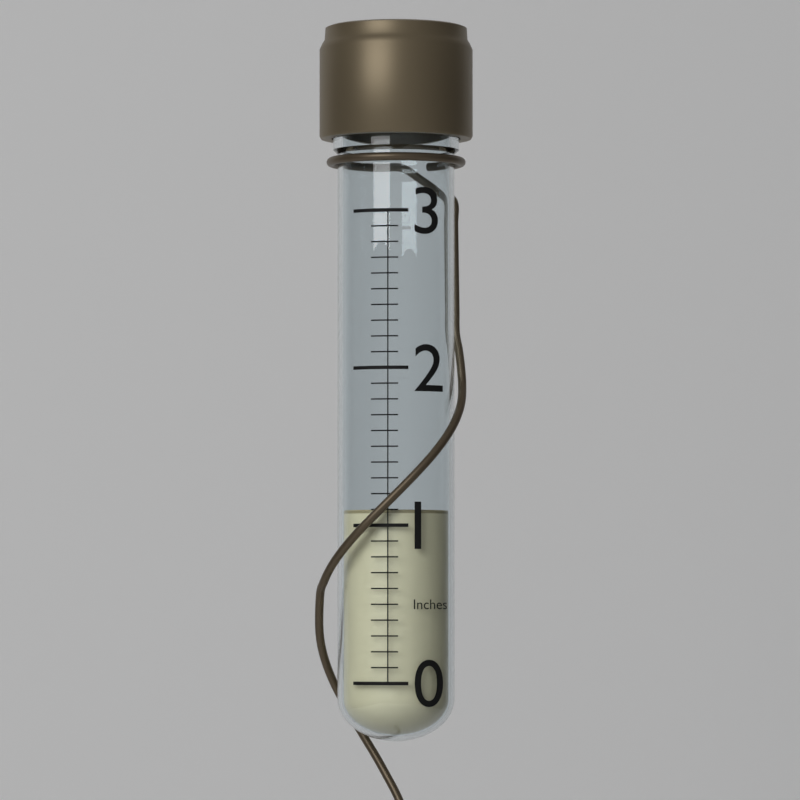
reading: 1.1 in
